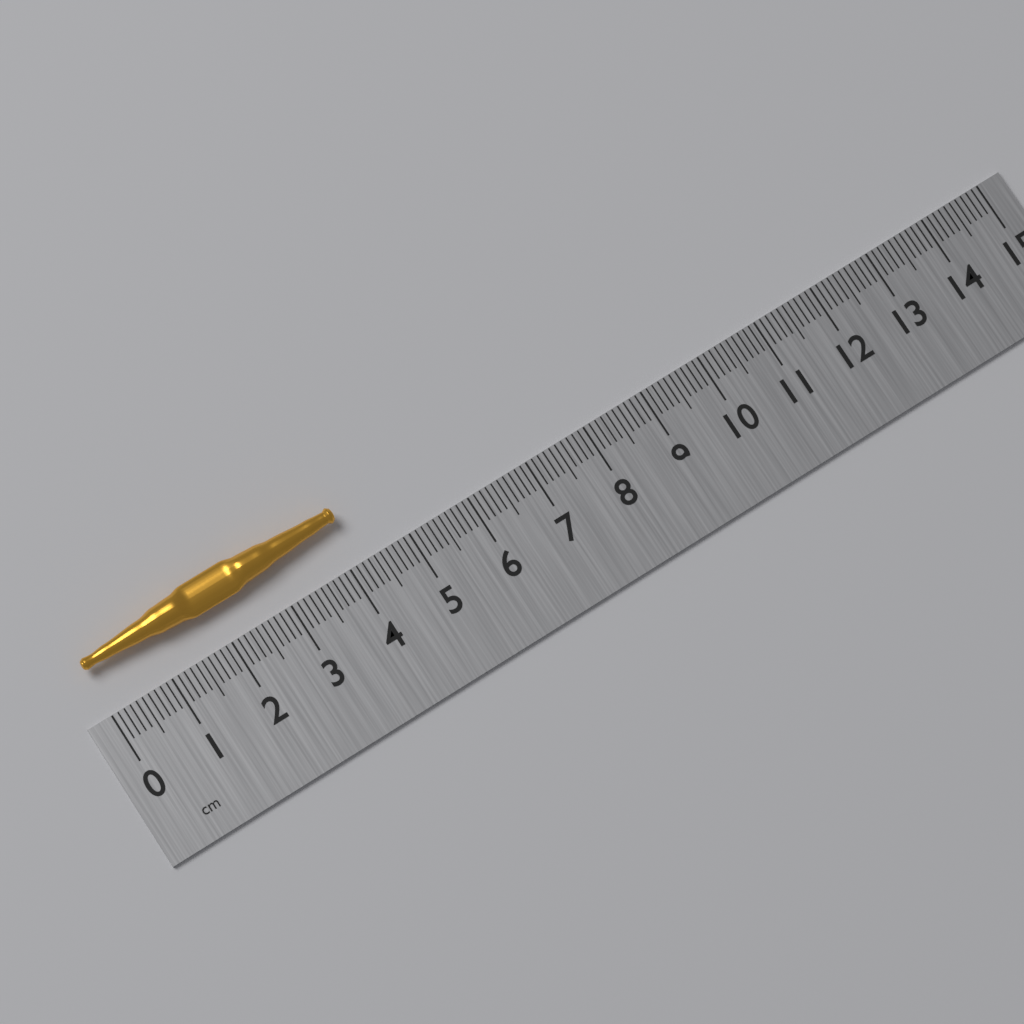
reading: 4.2 cm
